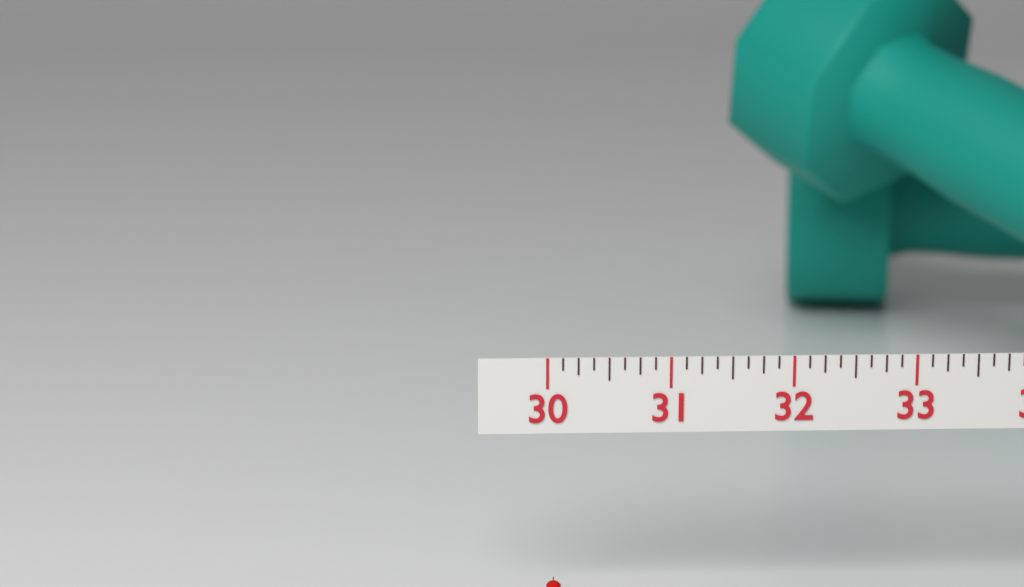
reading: 30.125 (no unit)
